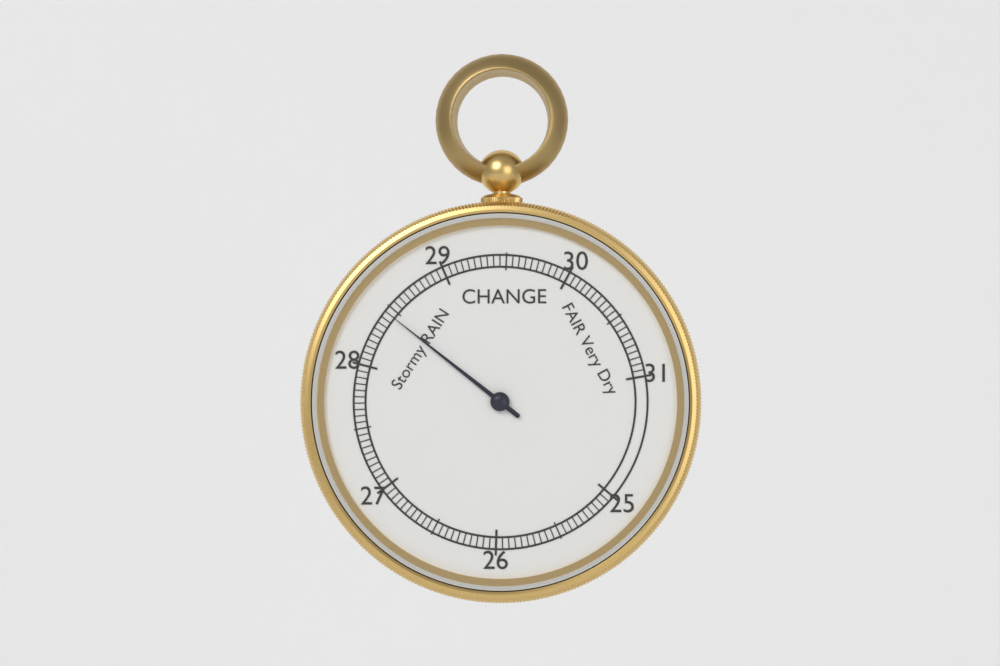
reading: 28.45 inHg
